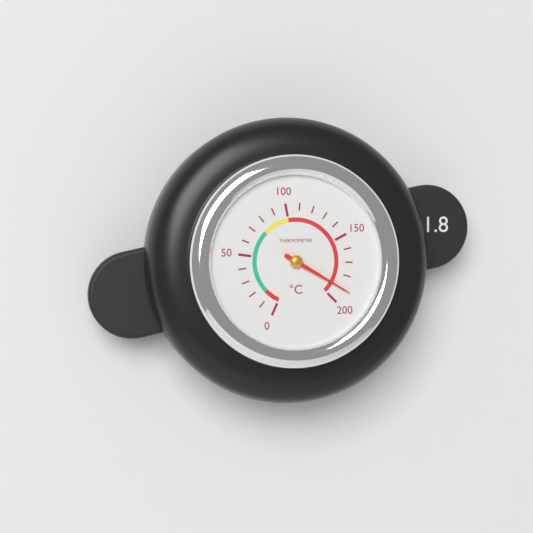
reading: 190 °C
